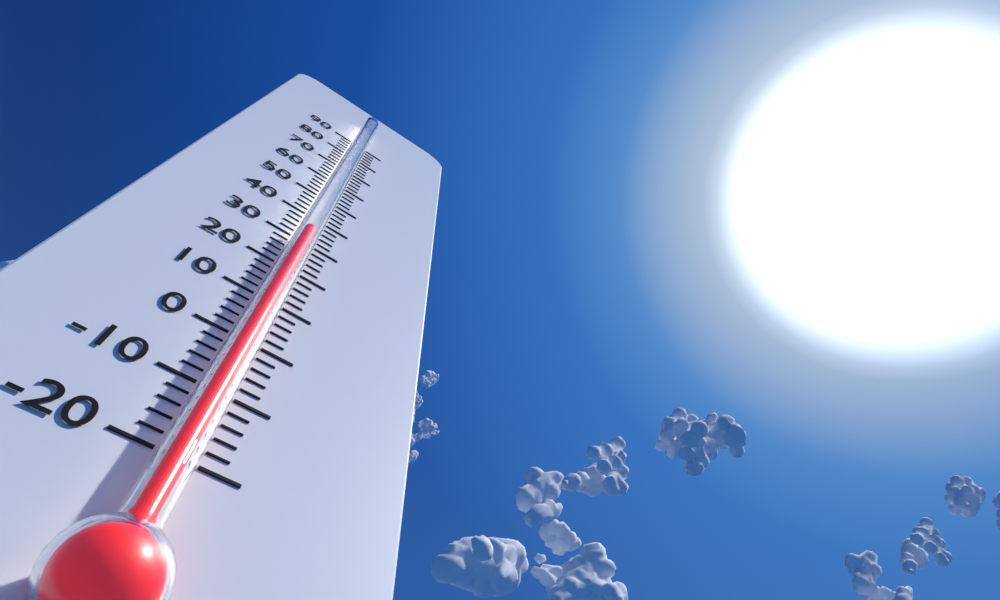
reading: 30 (no unit)
